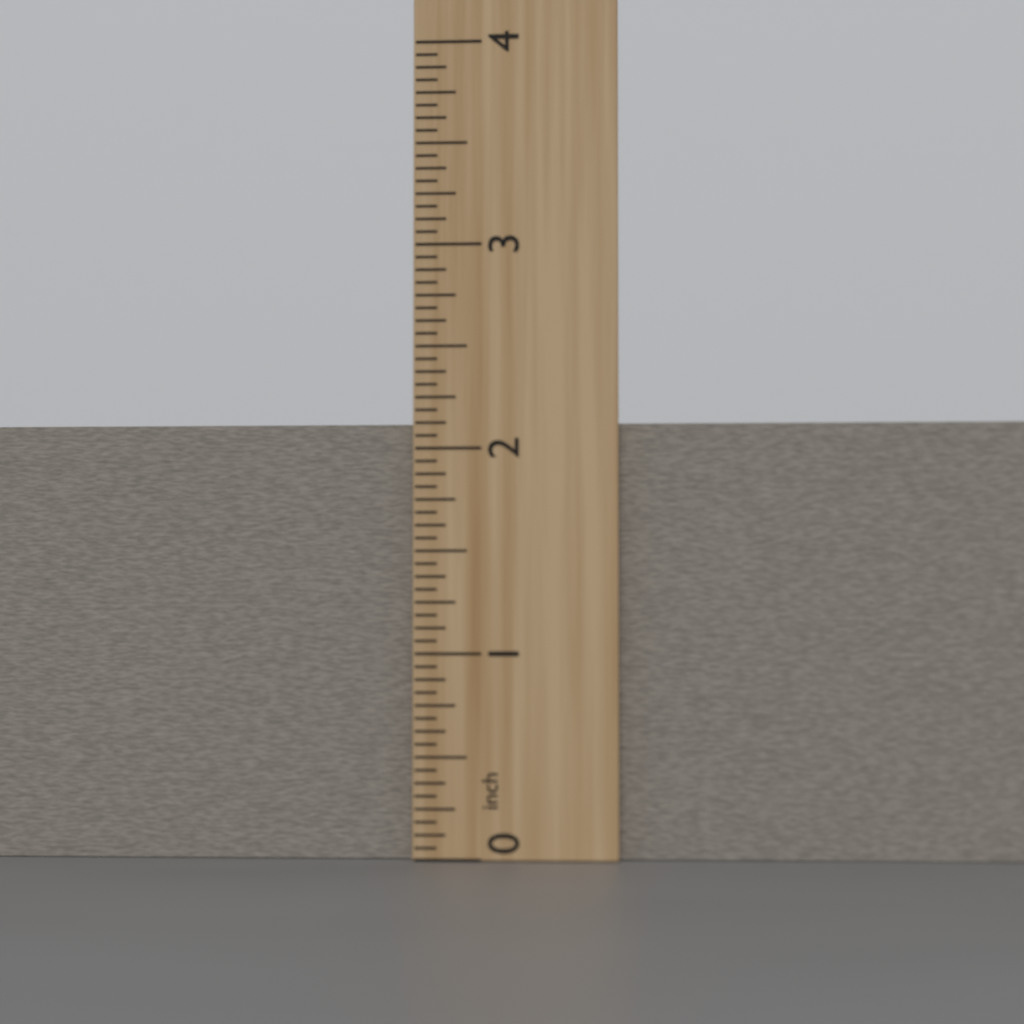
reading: 2.1250 inch
